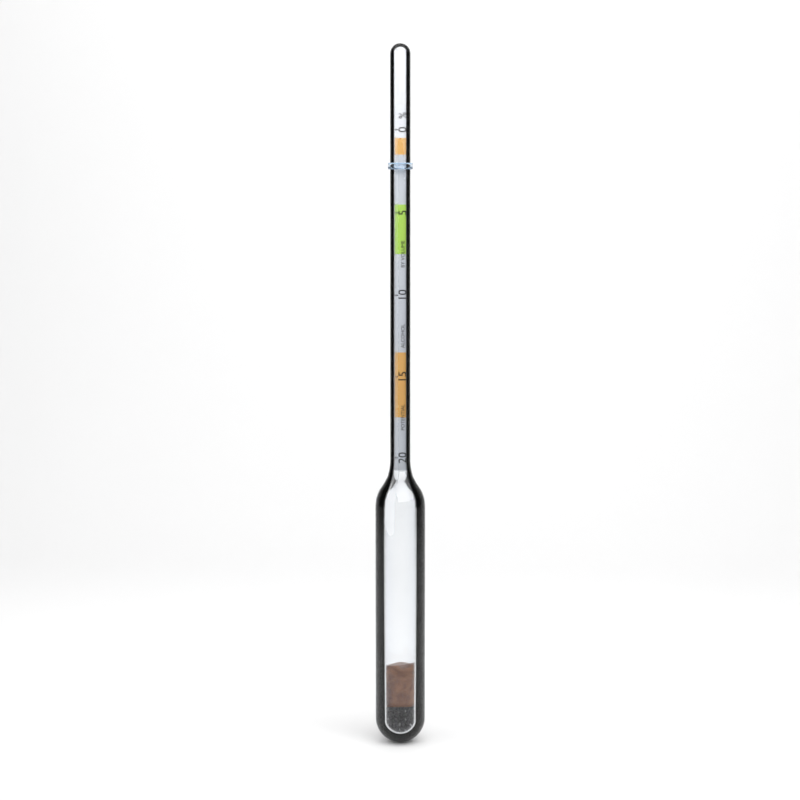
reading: 2.0 %
